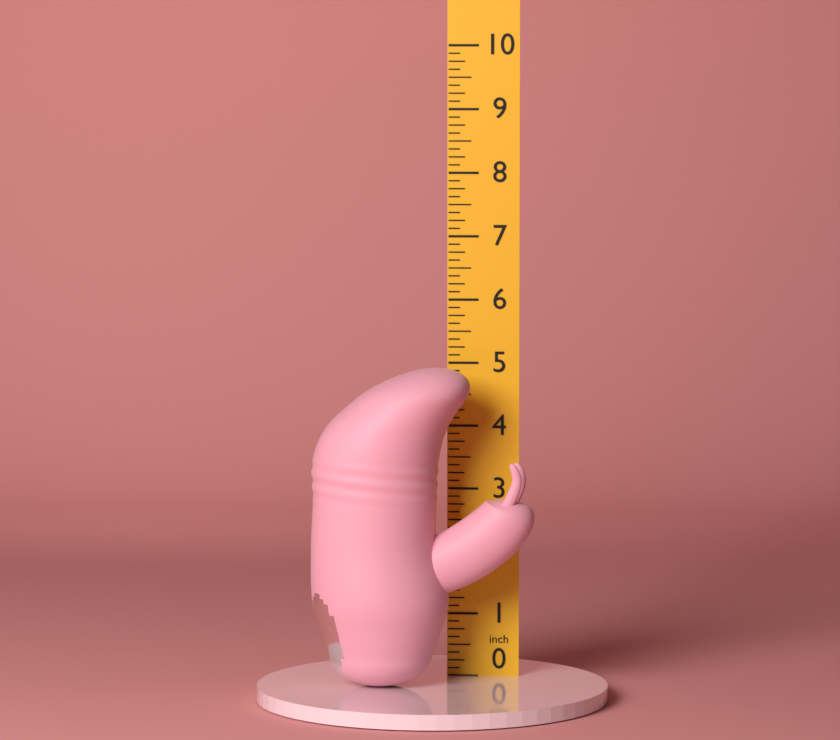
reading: 5.000 in
